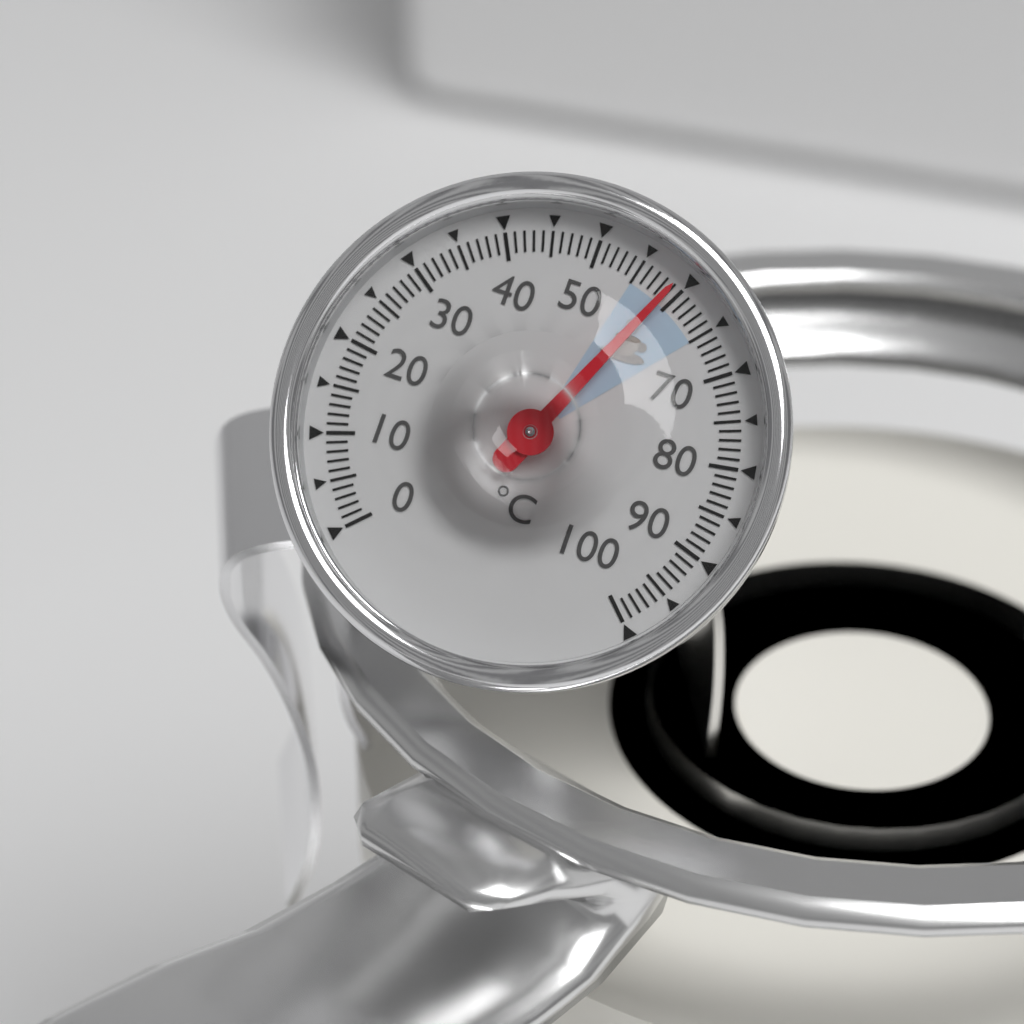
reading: 59 °C
